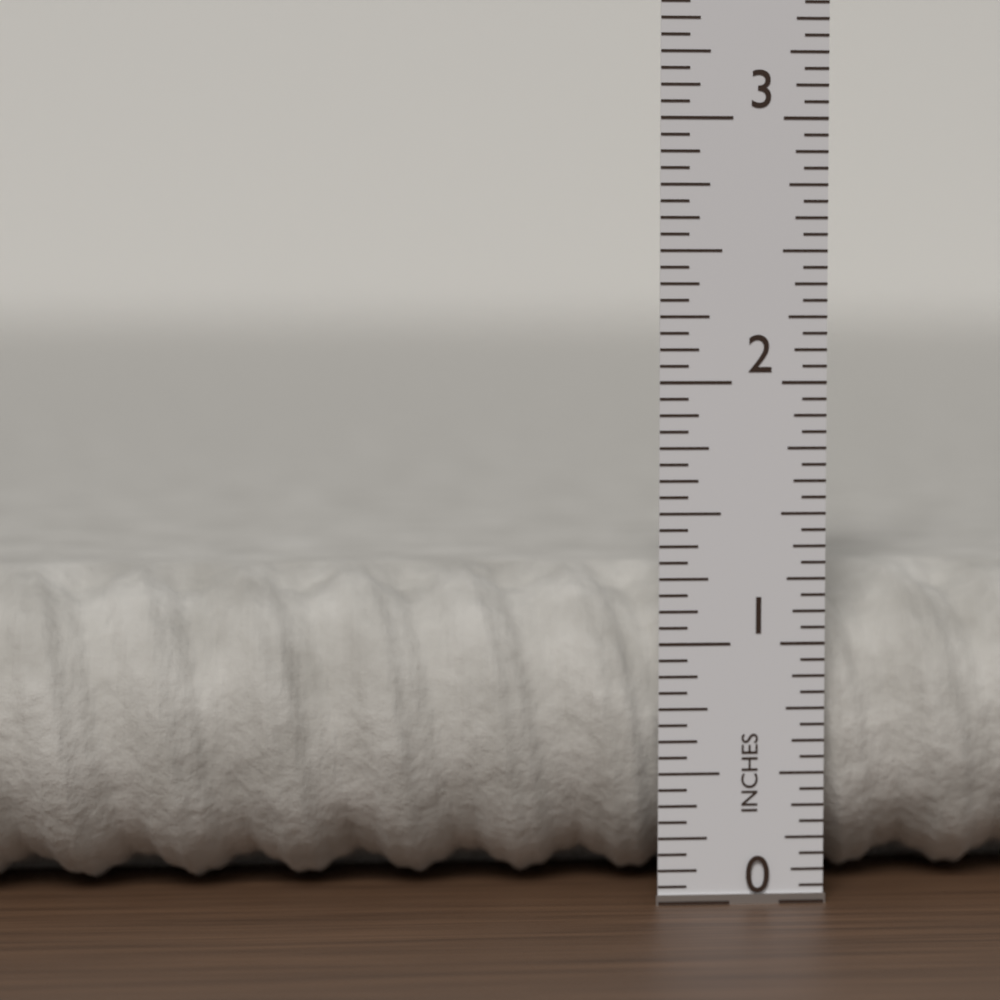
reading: 1.2500 in
